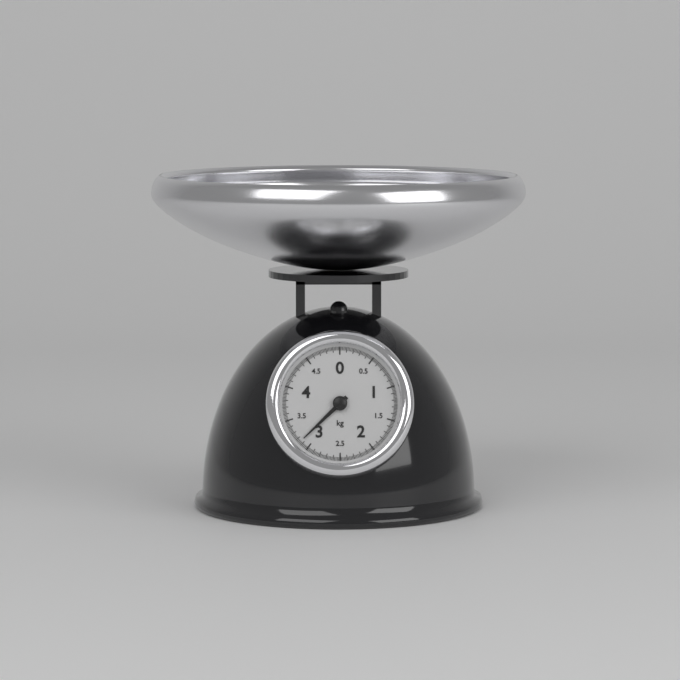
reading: 3.14 kg
